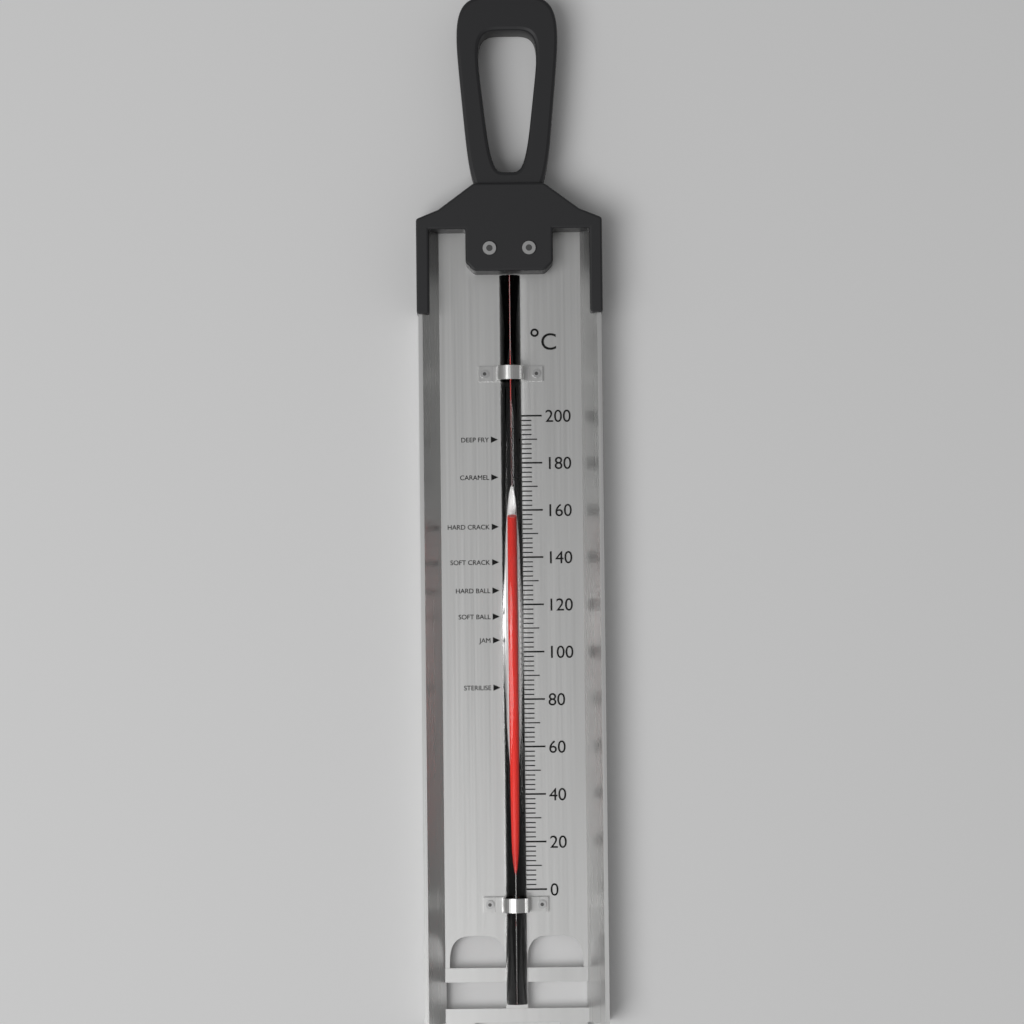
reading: 156 °C
